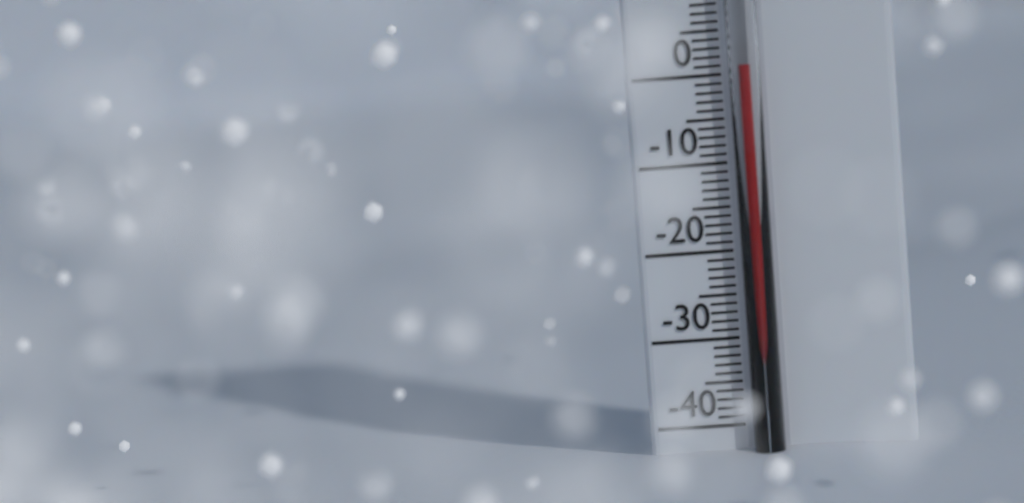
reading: 1 °C
